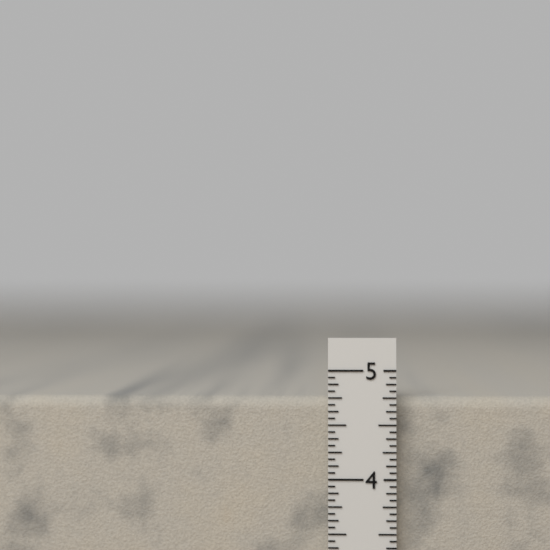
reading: 4.7500 in
